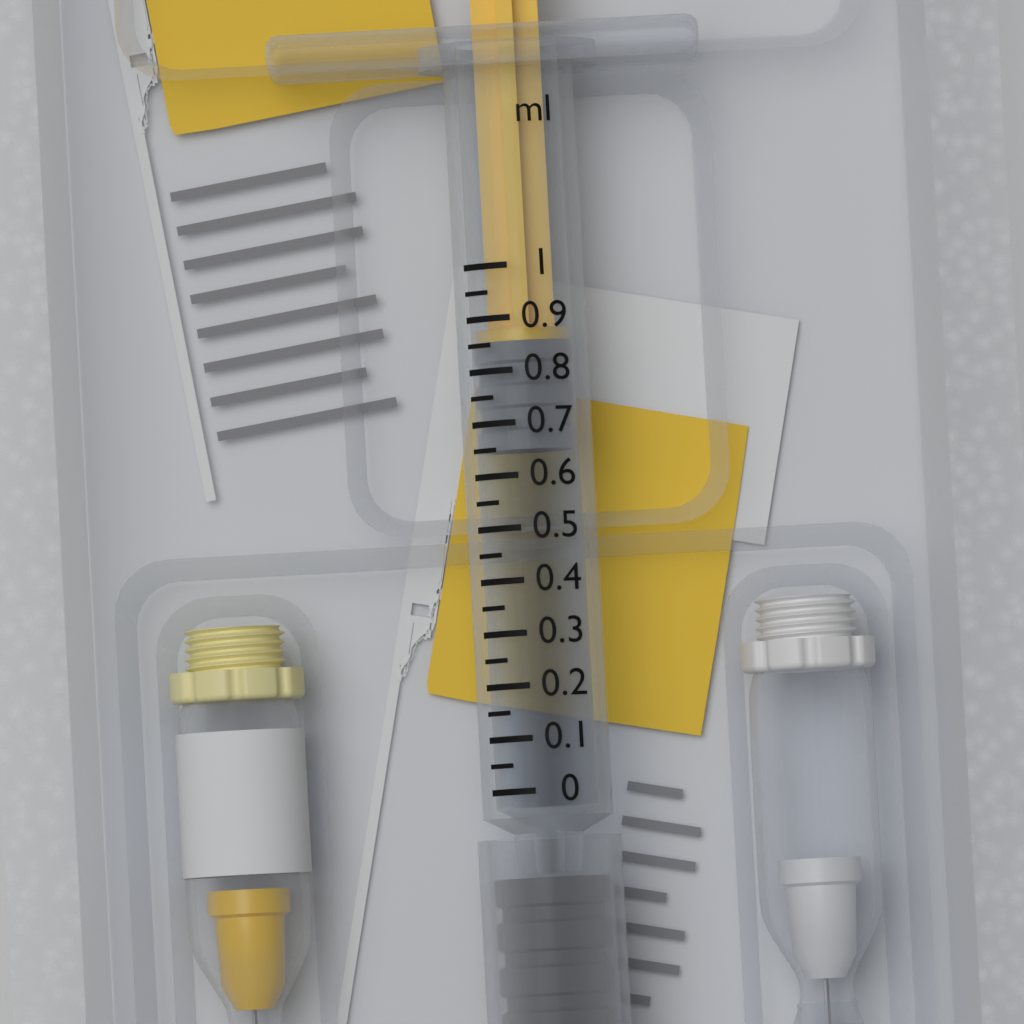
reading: 0.65 ml
